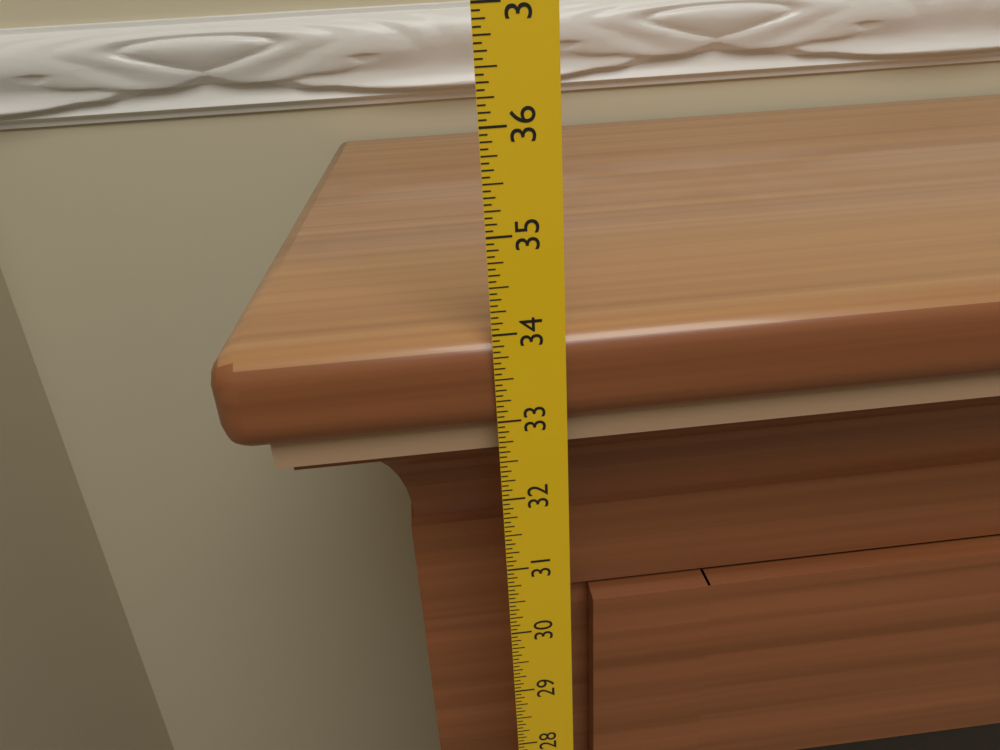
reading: 33.9375 in
